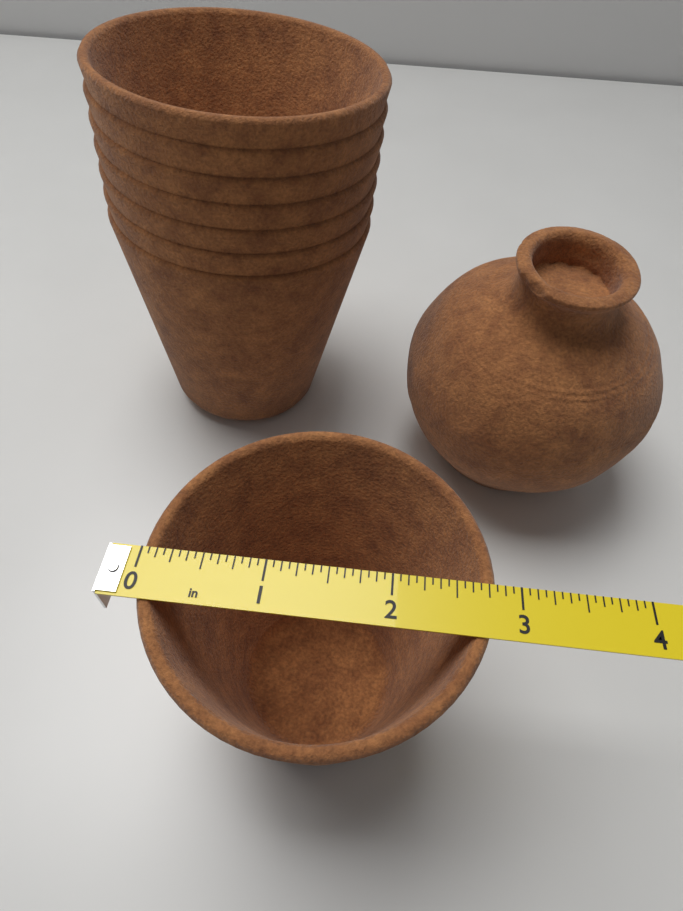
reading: 2.8125 in
